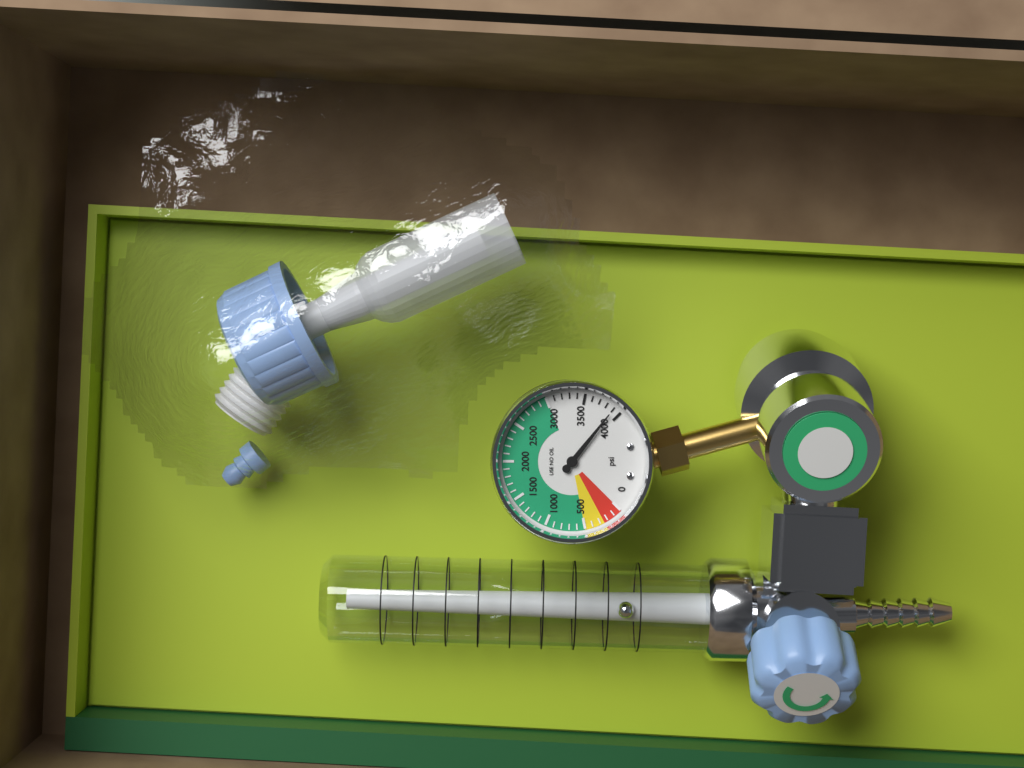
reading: 3900 psi
